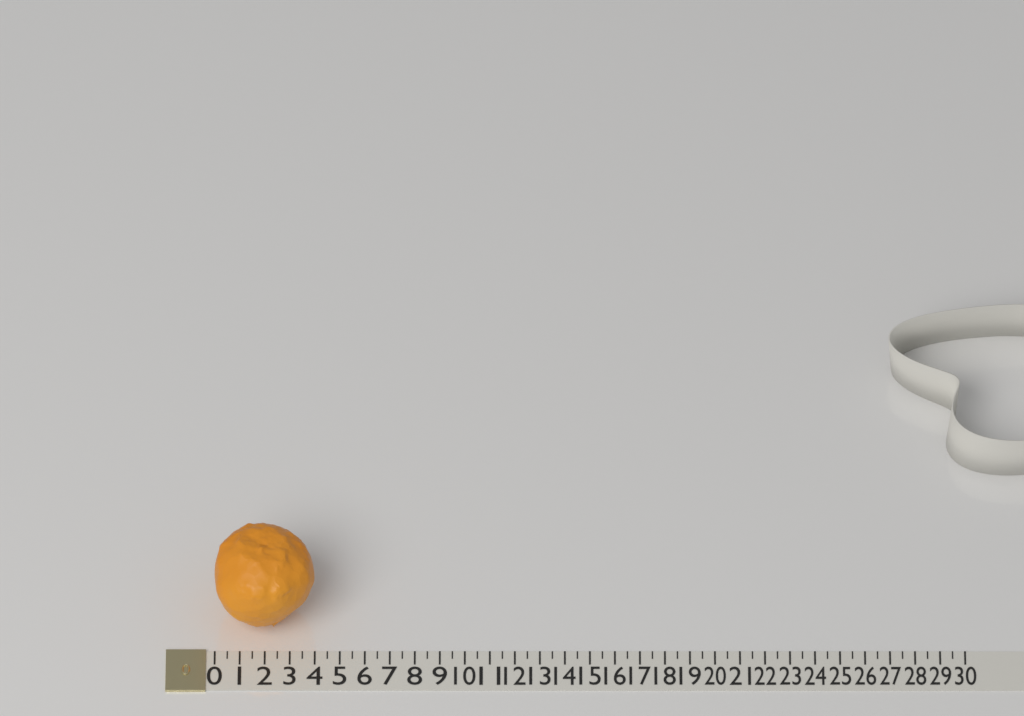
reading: 4.0 (no unit)
